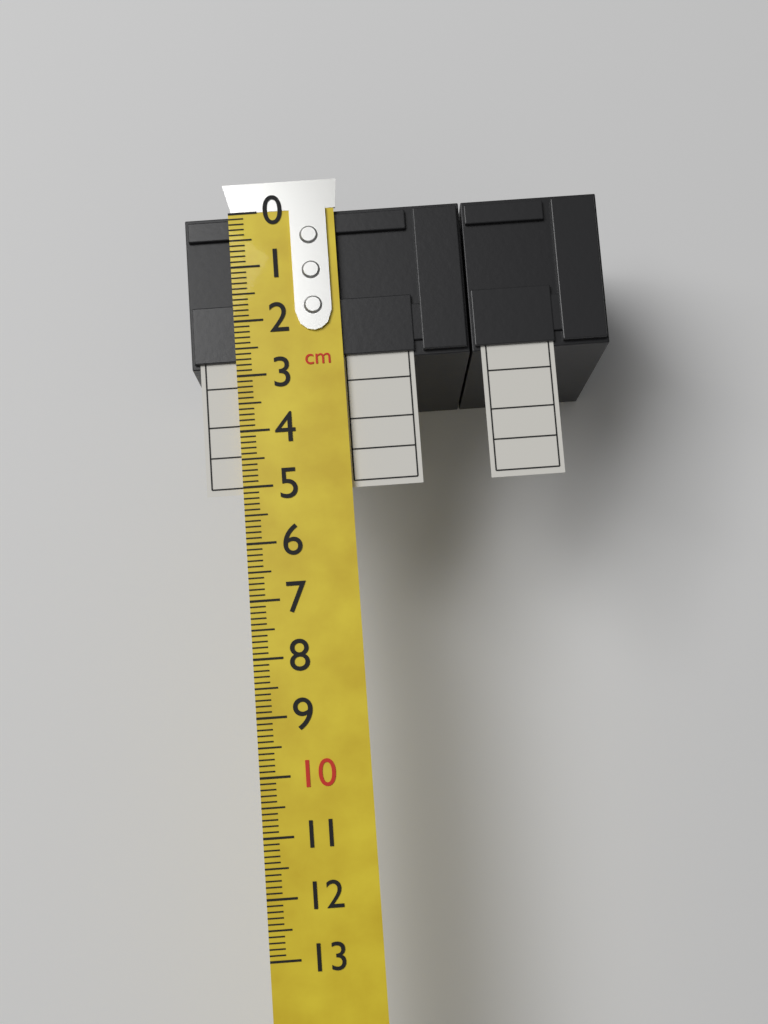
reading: 2.8 cm
